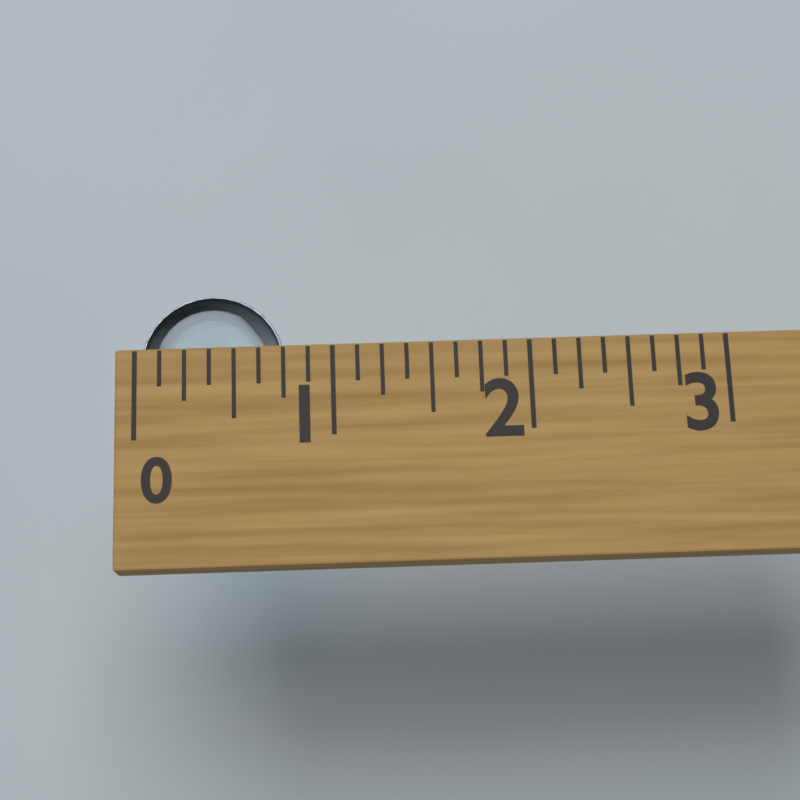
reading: 0.750 (no unit)
